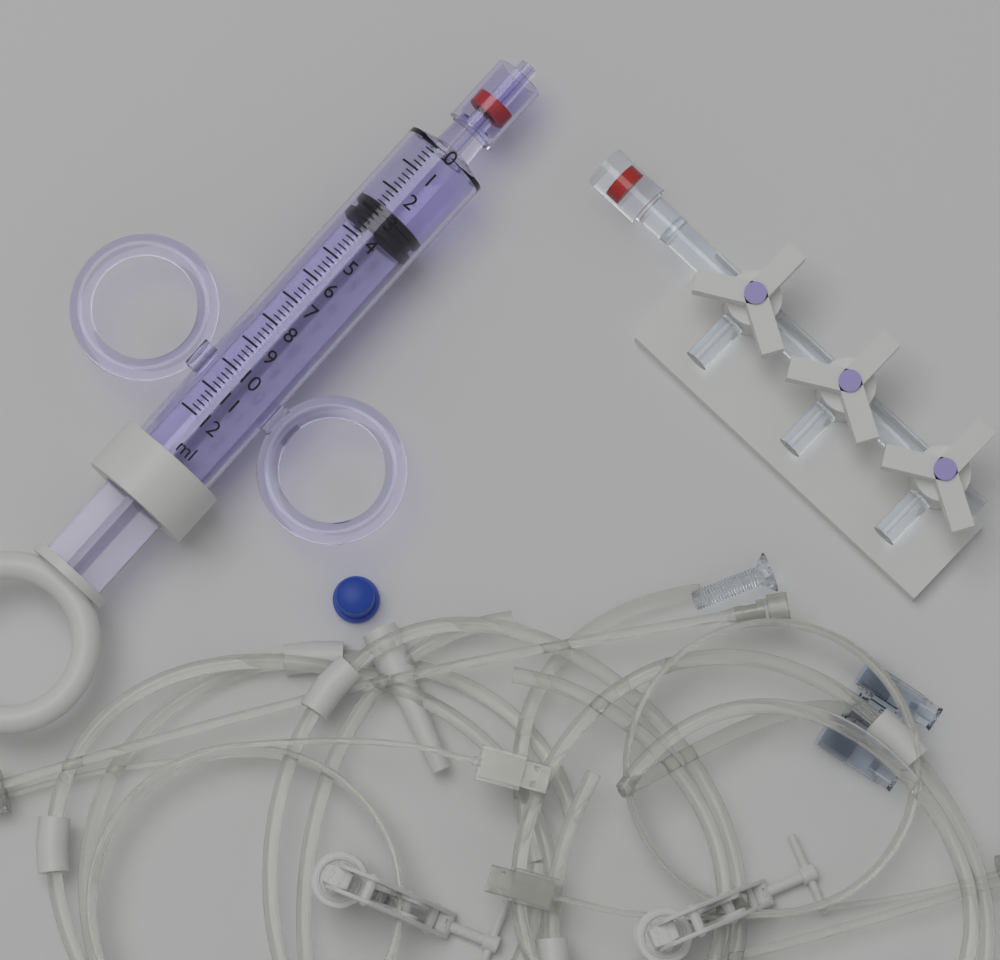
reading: 2.6 ml
